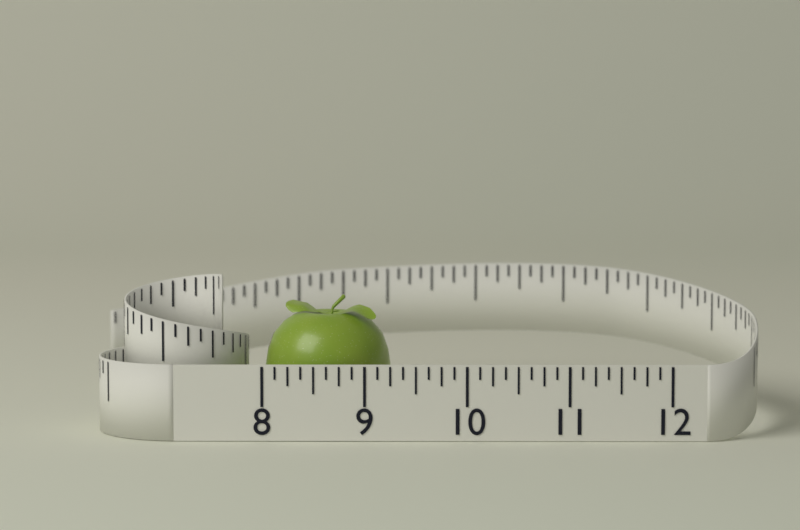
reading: 9.250 (no unit)
